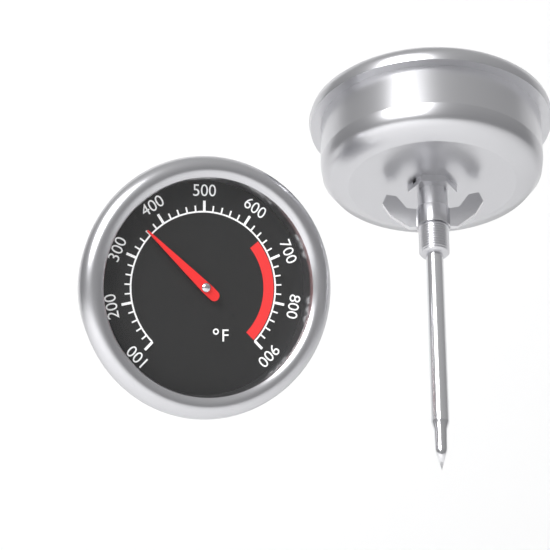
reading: 360 °F
